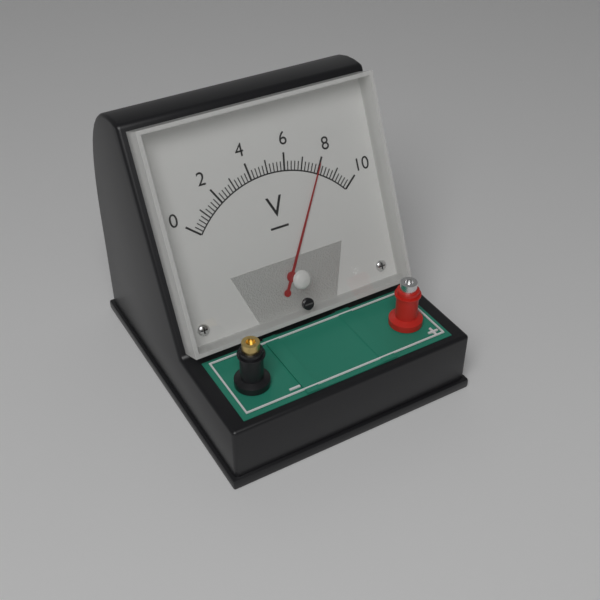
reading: 8.0 V
